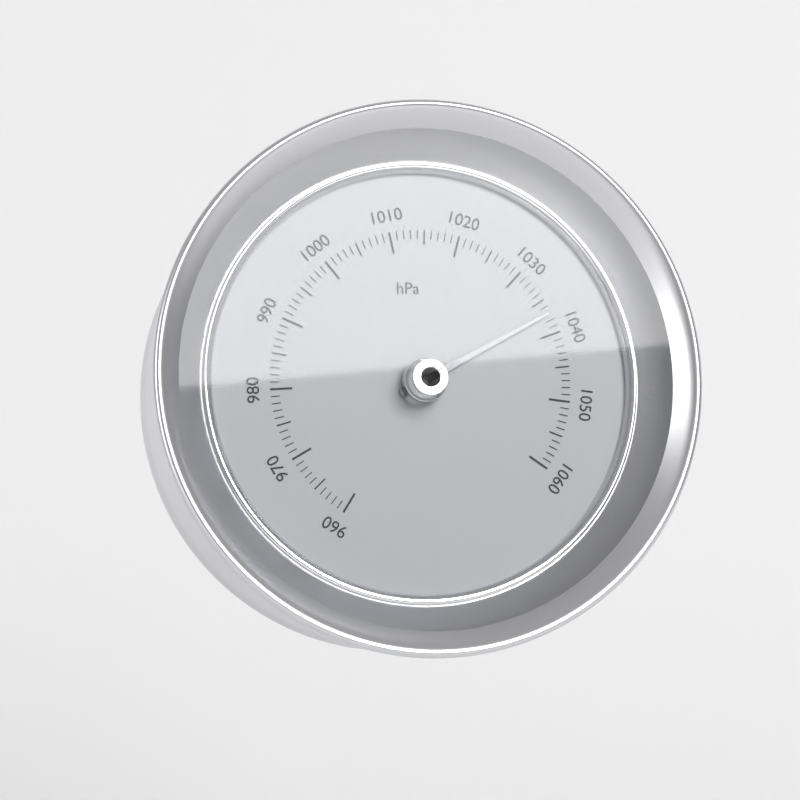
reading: 1037 hPa
